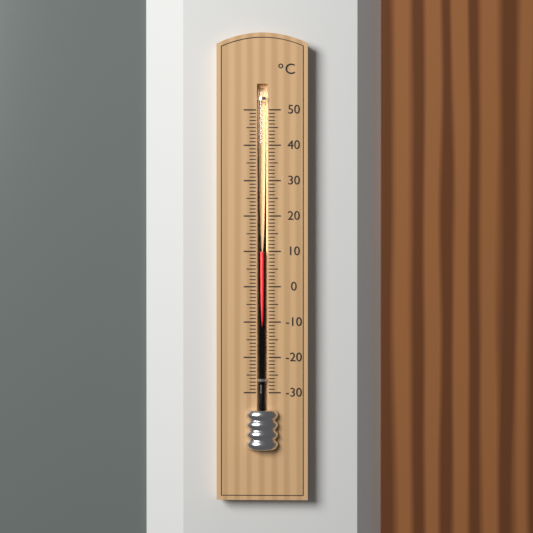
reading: 10 °C
